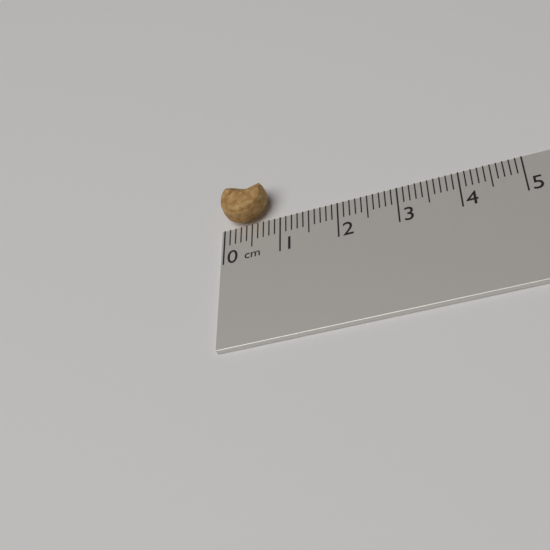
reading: 0.8 cm
